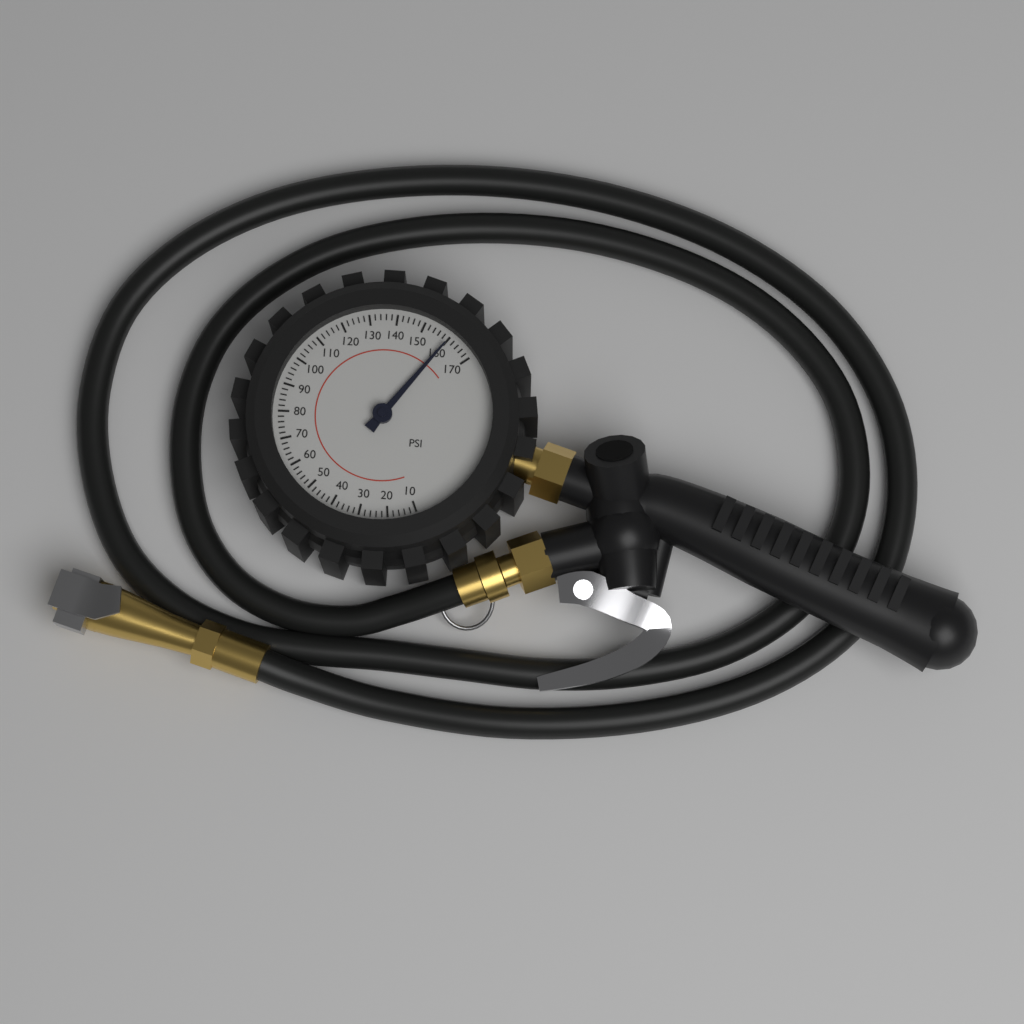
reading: 160 psi
